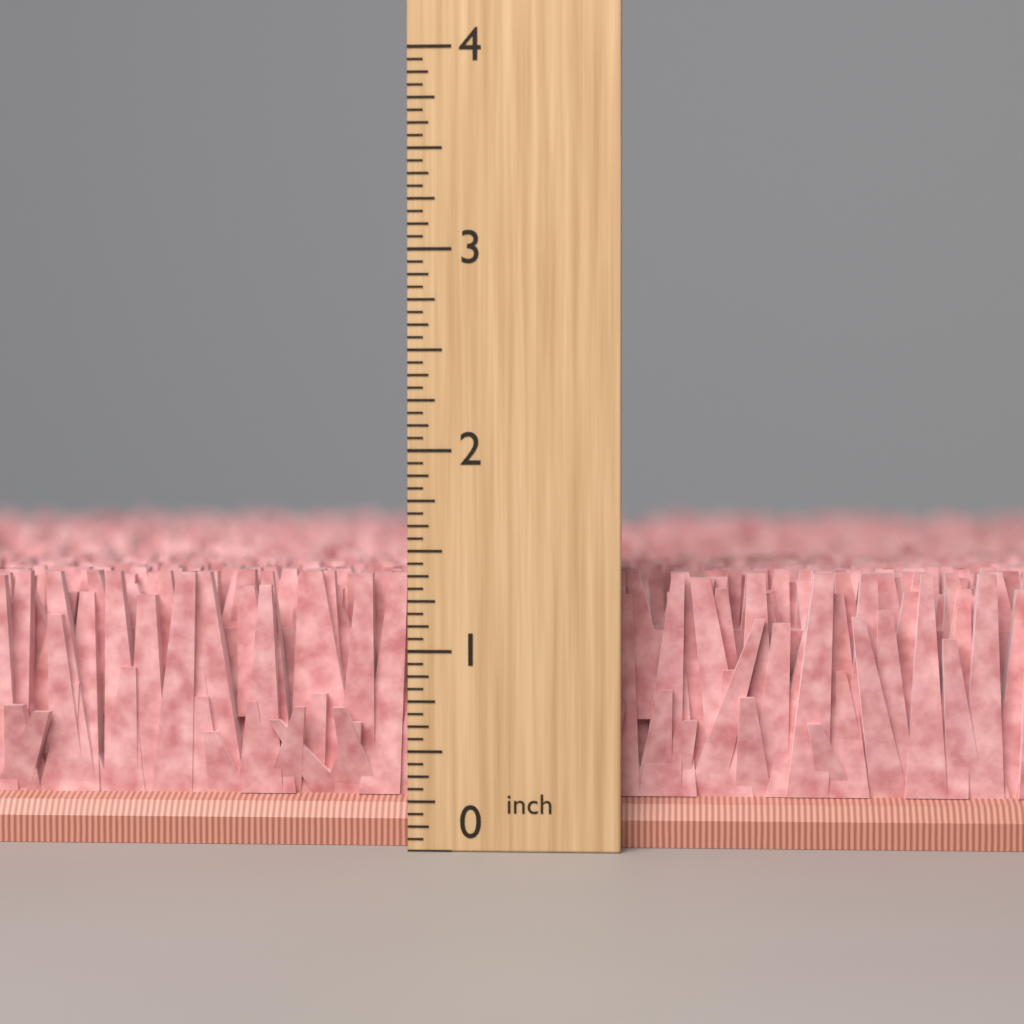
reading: 1.3750 inch
